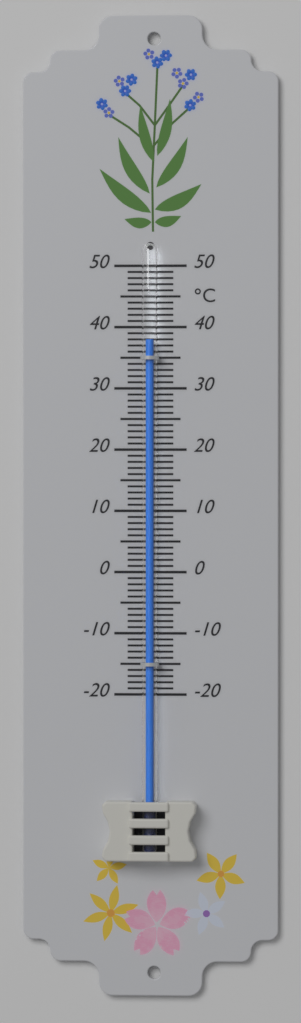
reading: 38 °C
